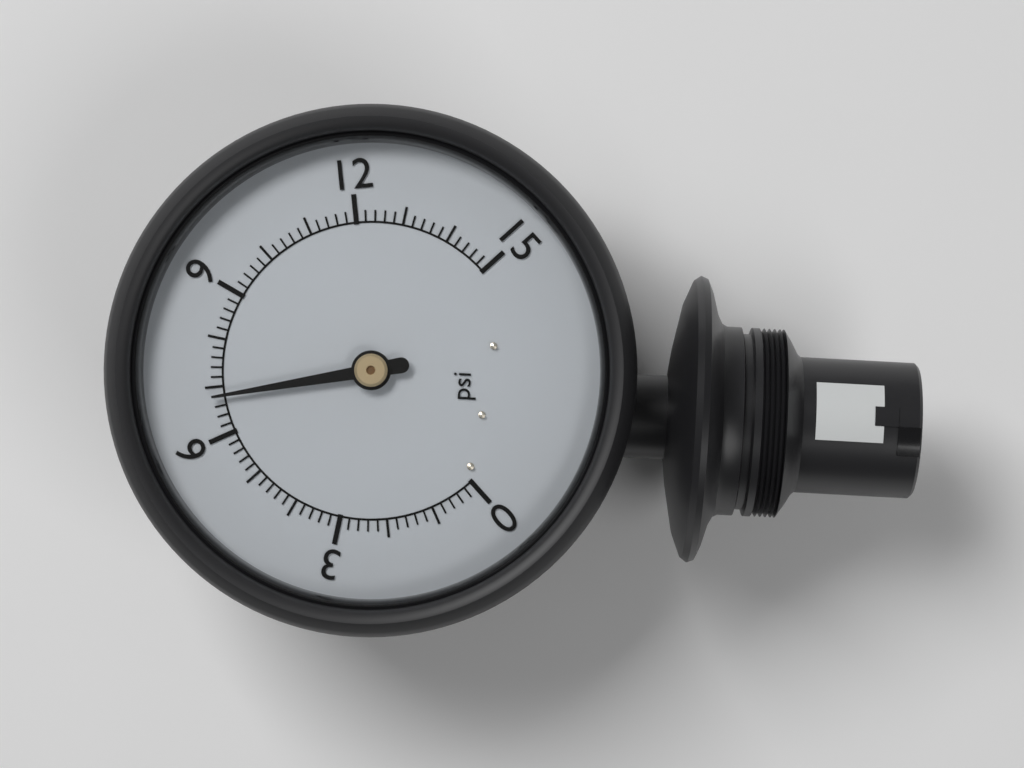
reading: 6.8 psi
